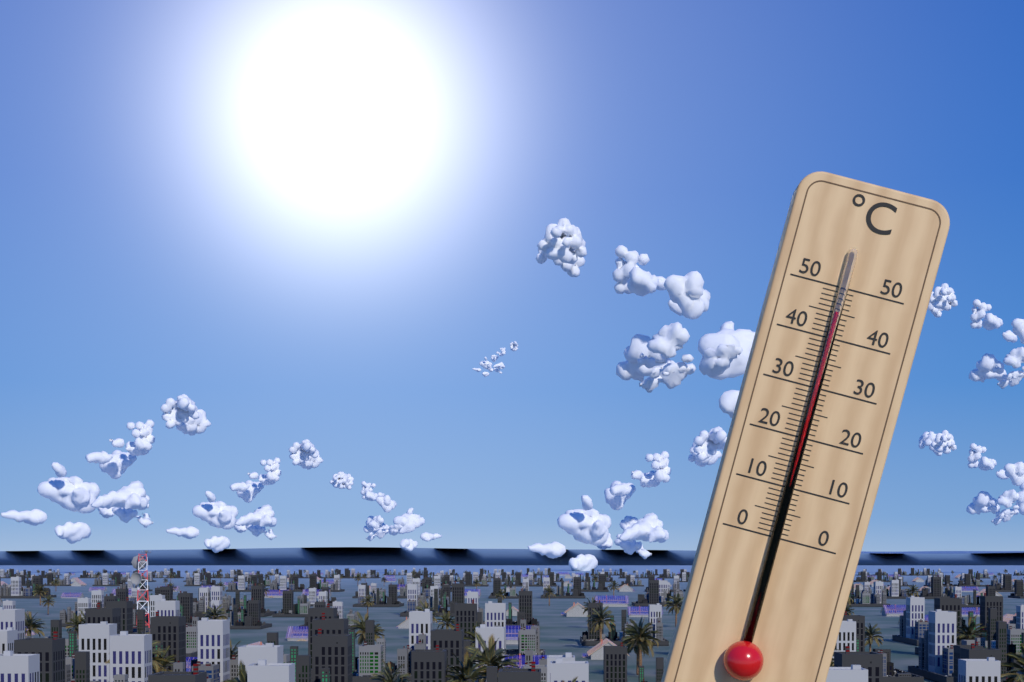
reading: 45 °C
